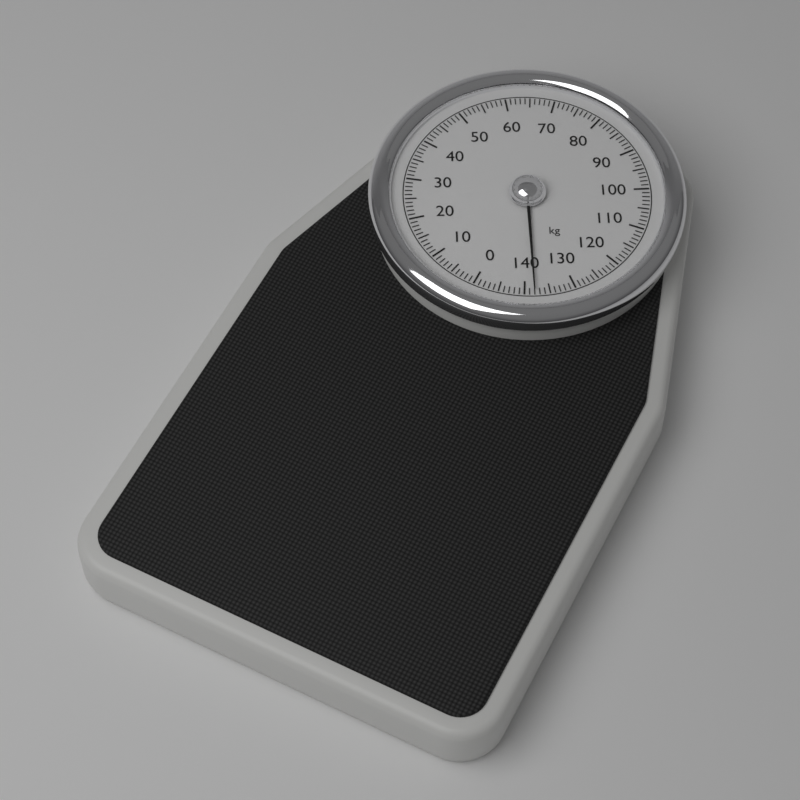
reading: 138 kg
